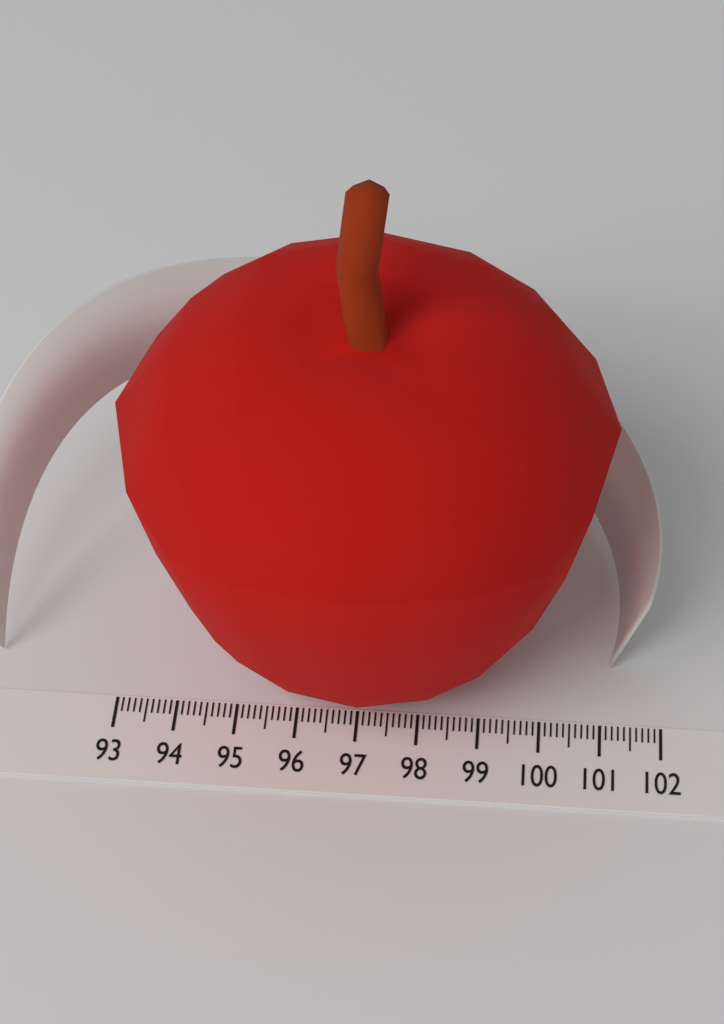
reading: 101.0 (no unit)
